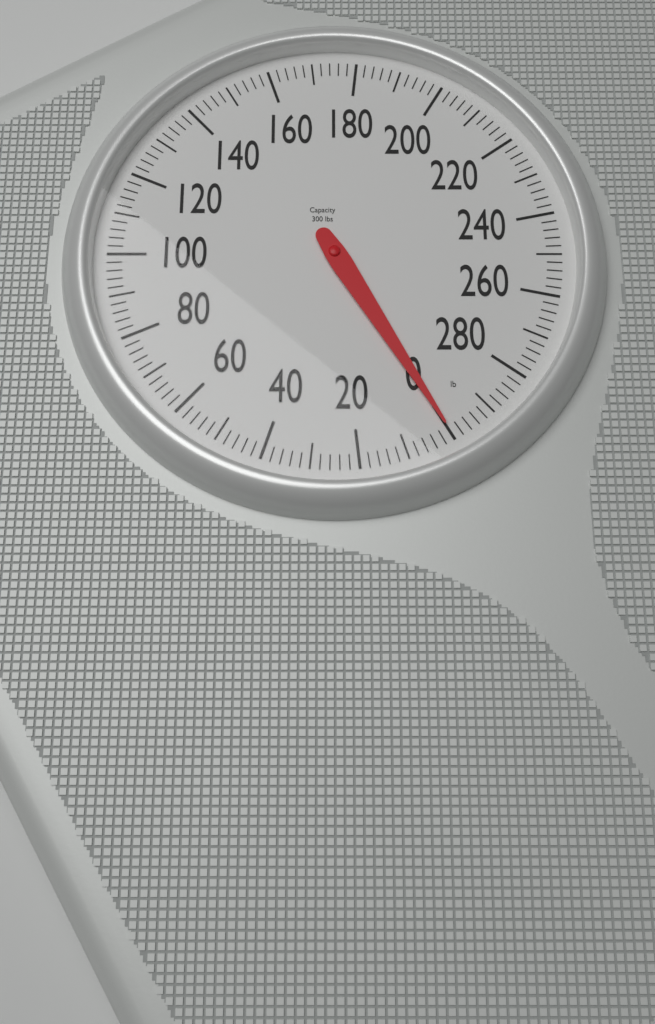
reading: 0 lb
